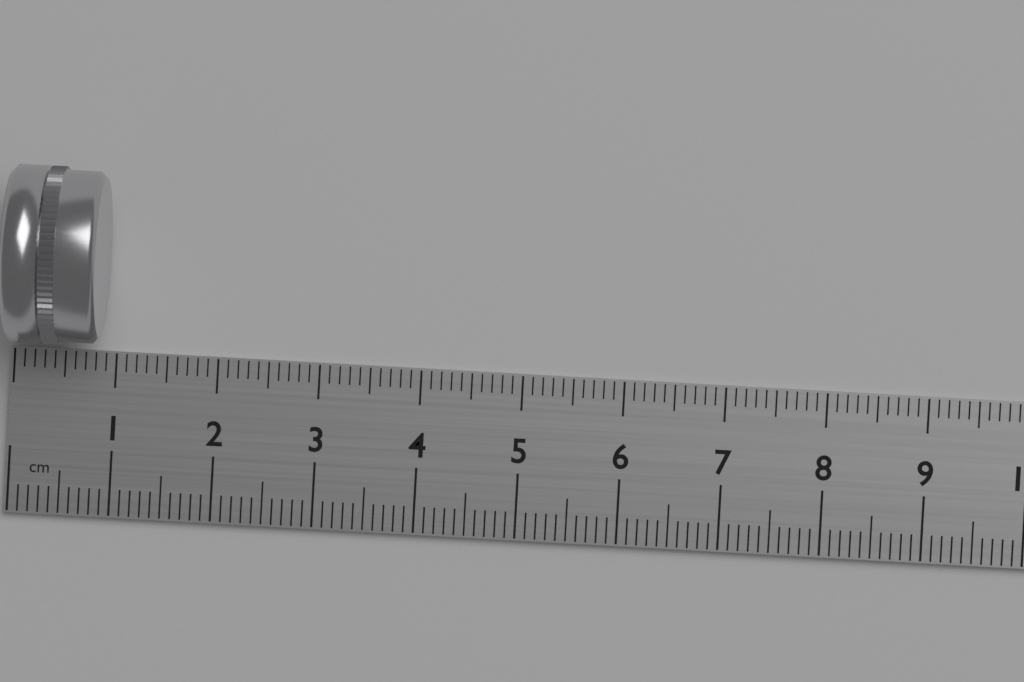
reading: 0.9 cm
